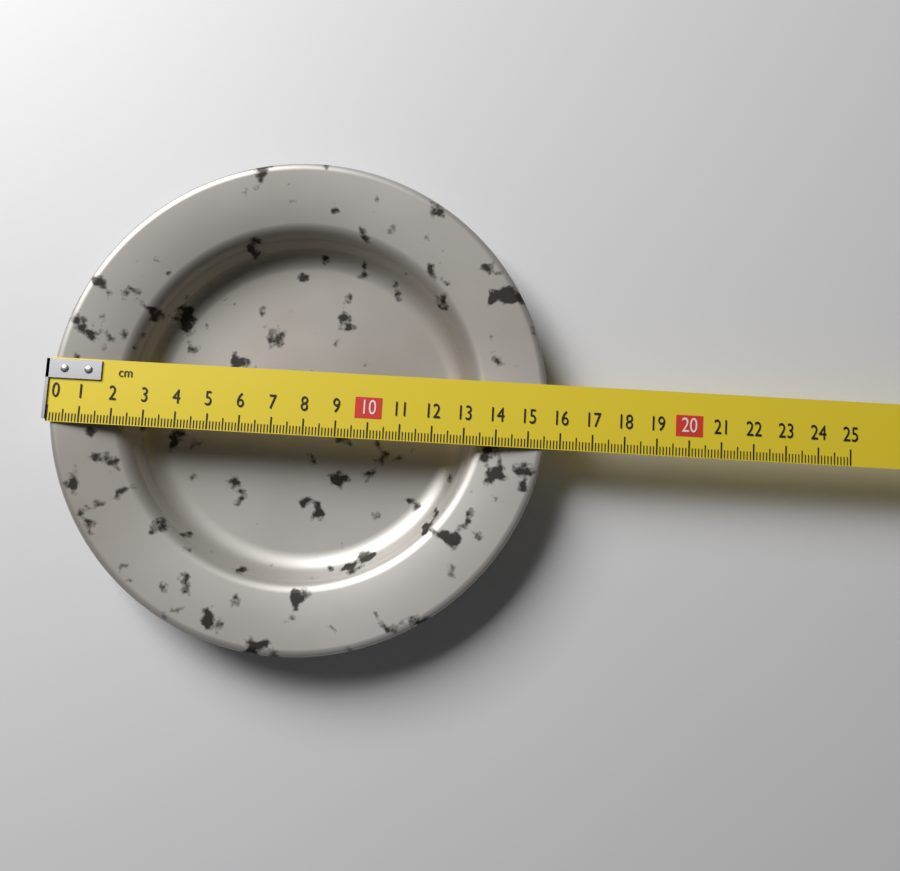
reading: 15.6 cm
